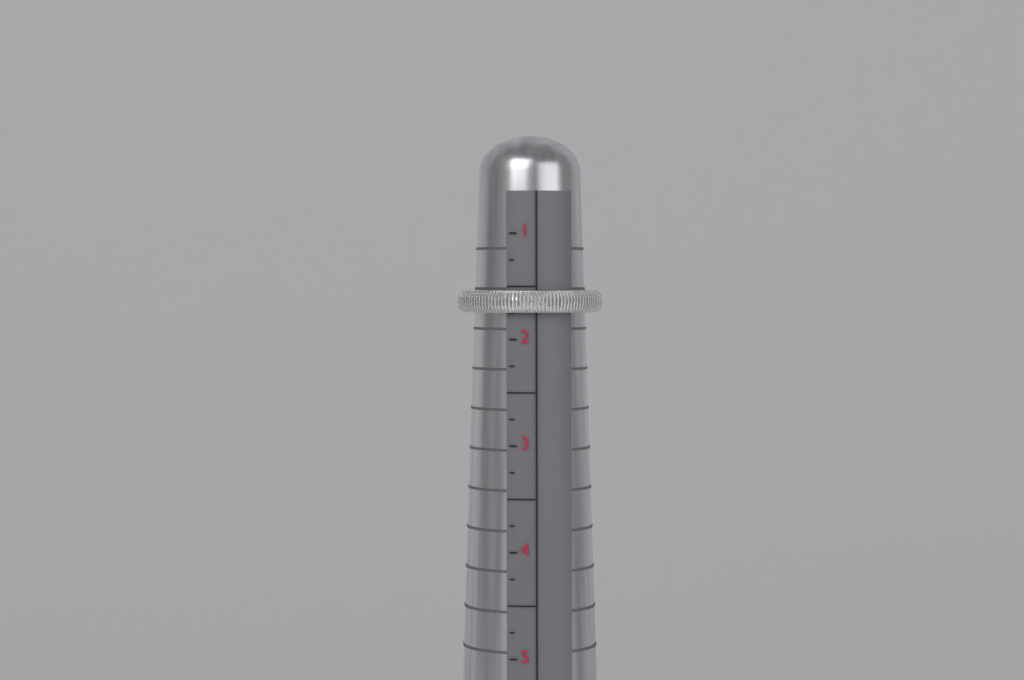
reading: 1.75 (no unit)
